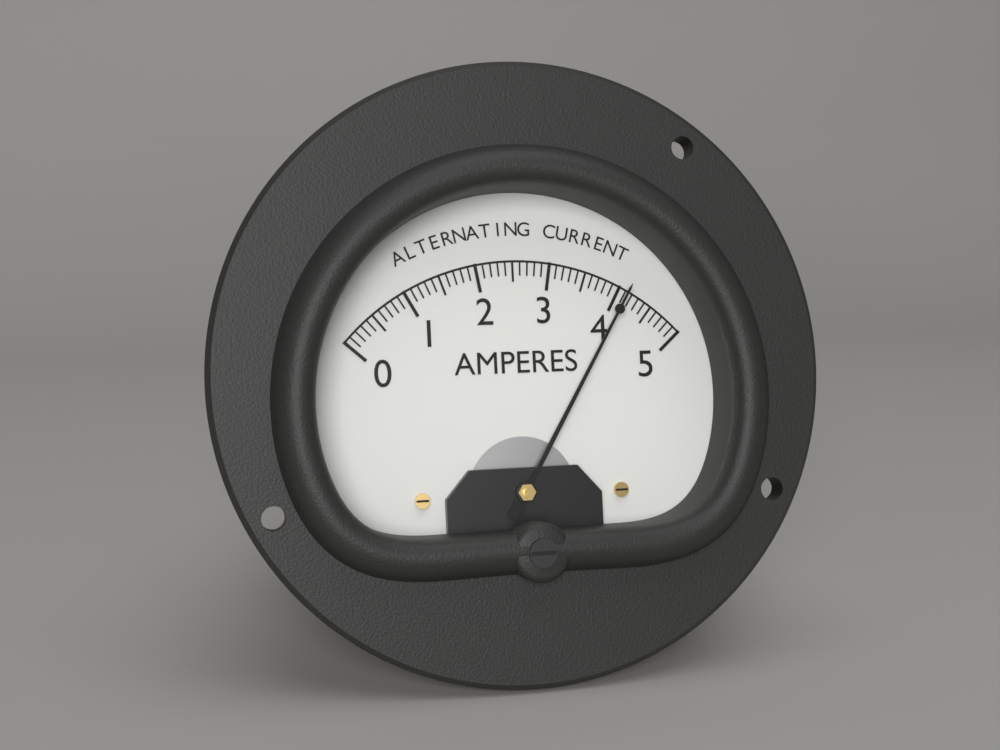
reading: 4.1 A
